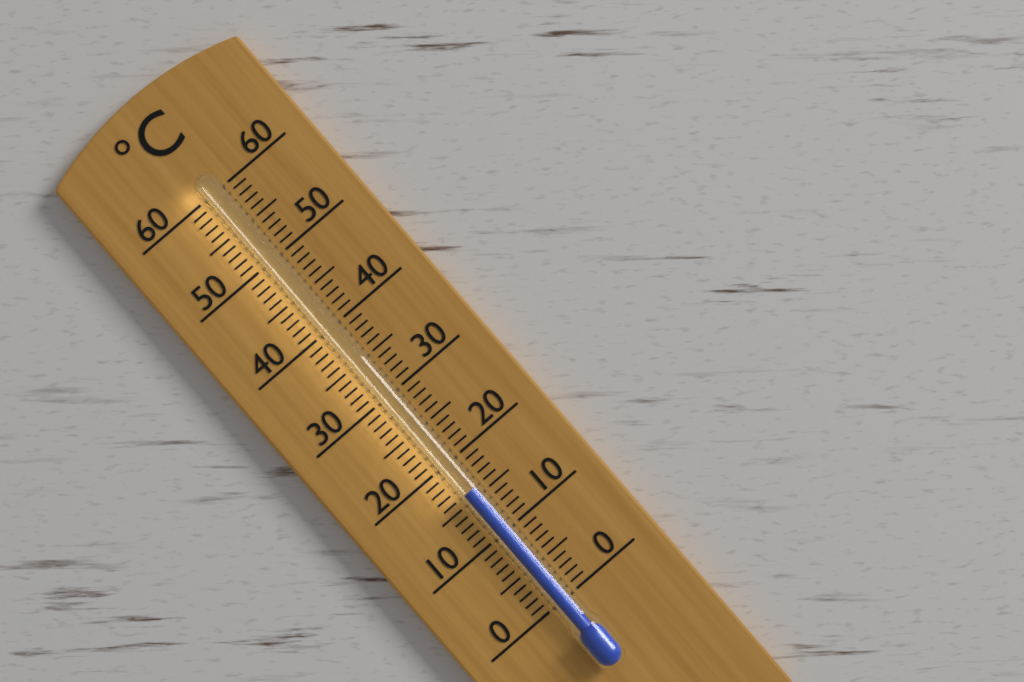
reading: 16 °C
